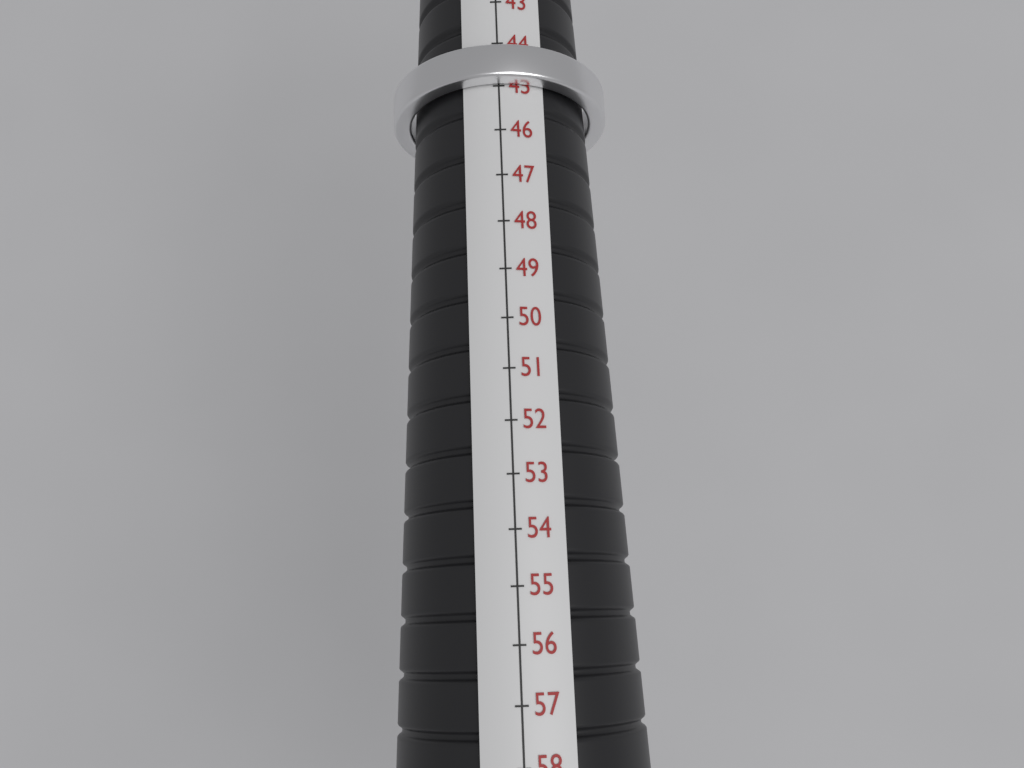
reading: 45 mm
